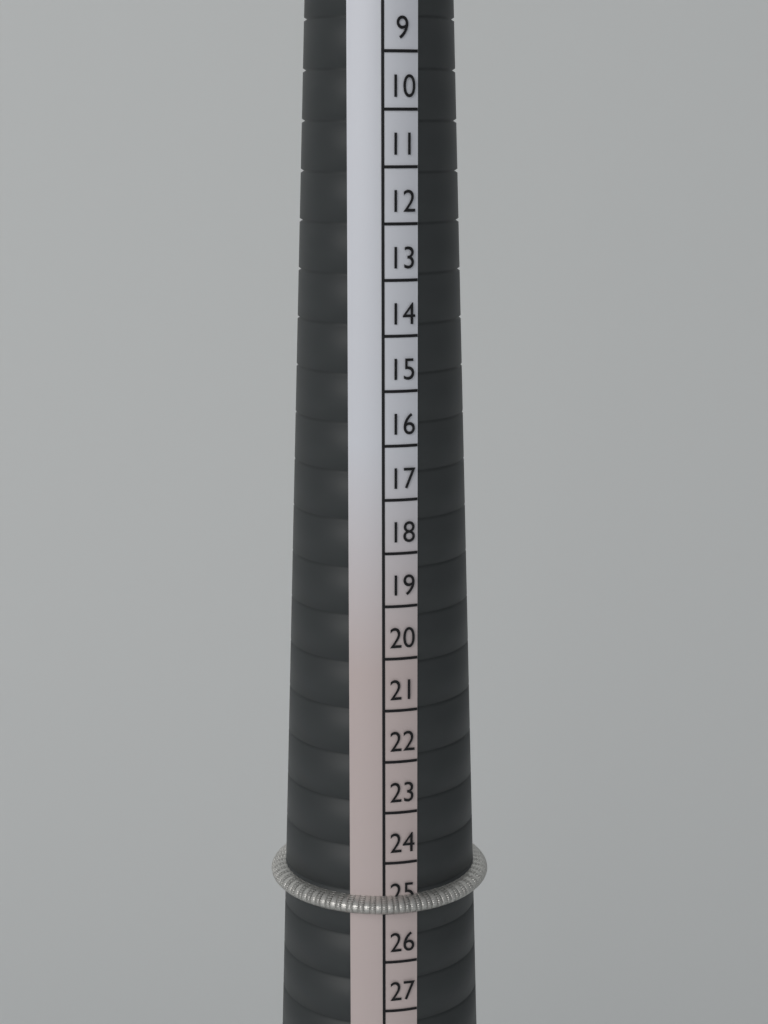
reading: 25 (no unit)
